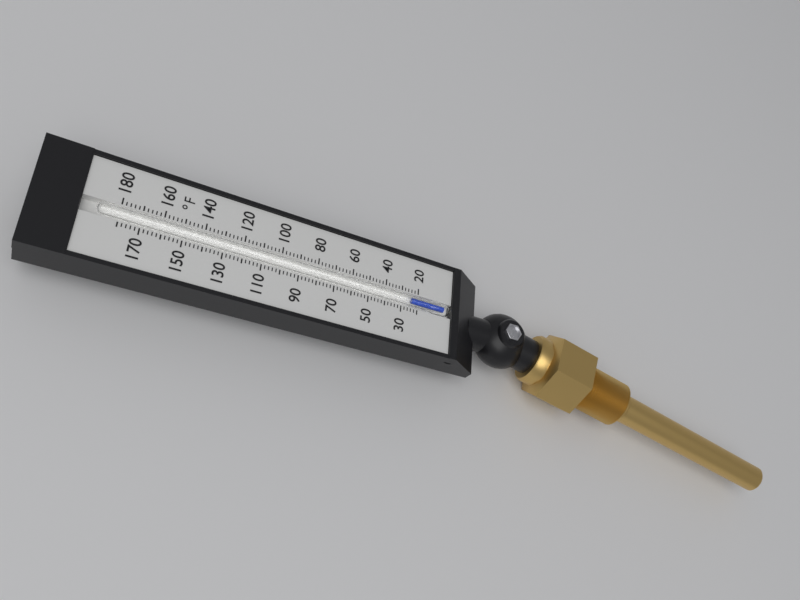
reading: 24 °F
